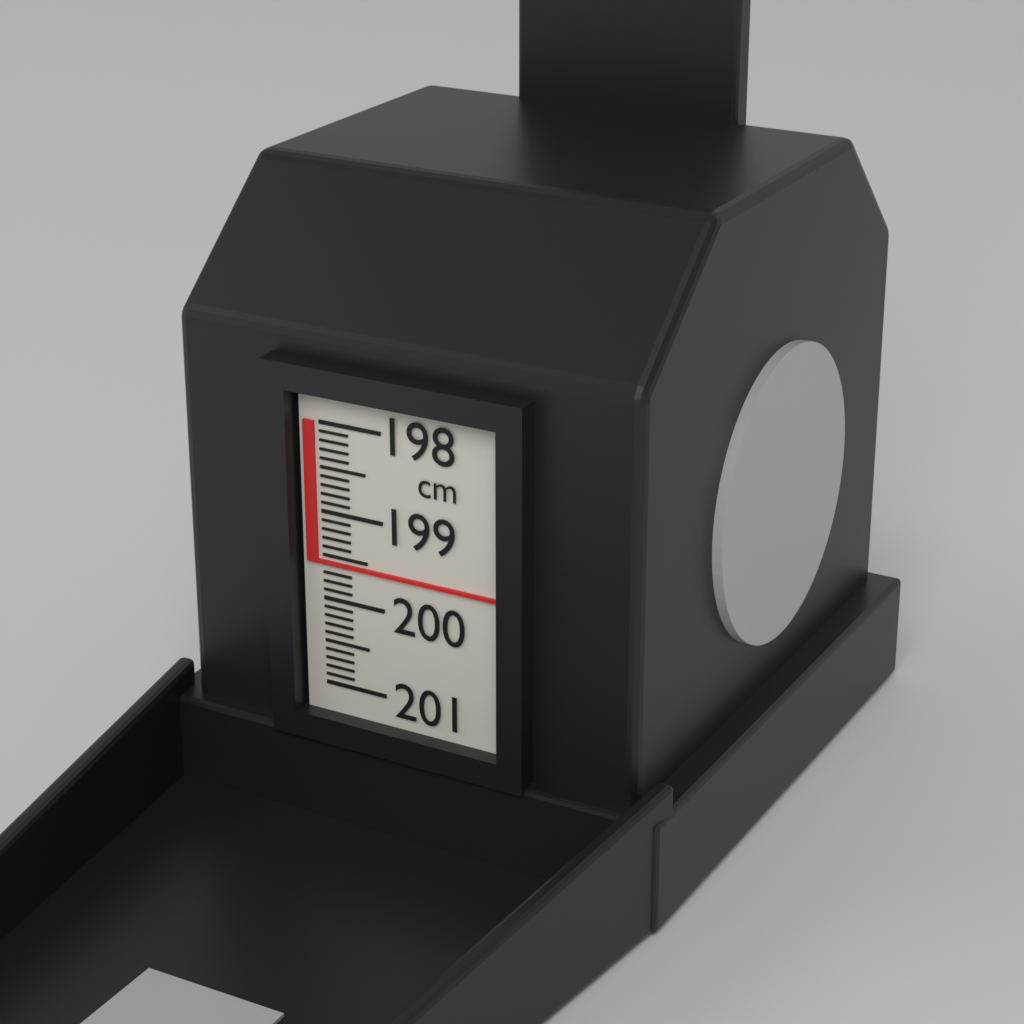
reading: 199.6 cm
